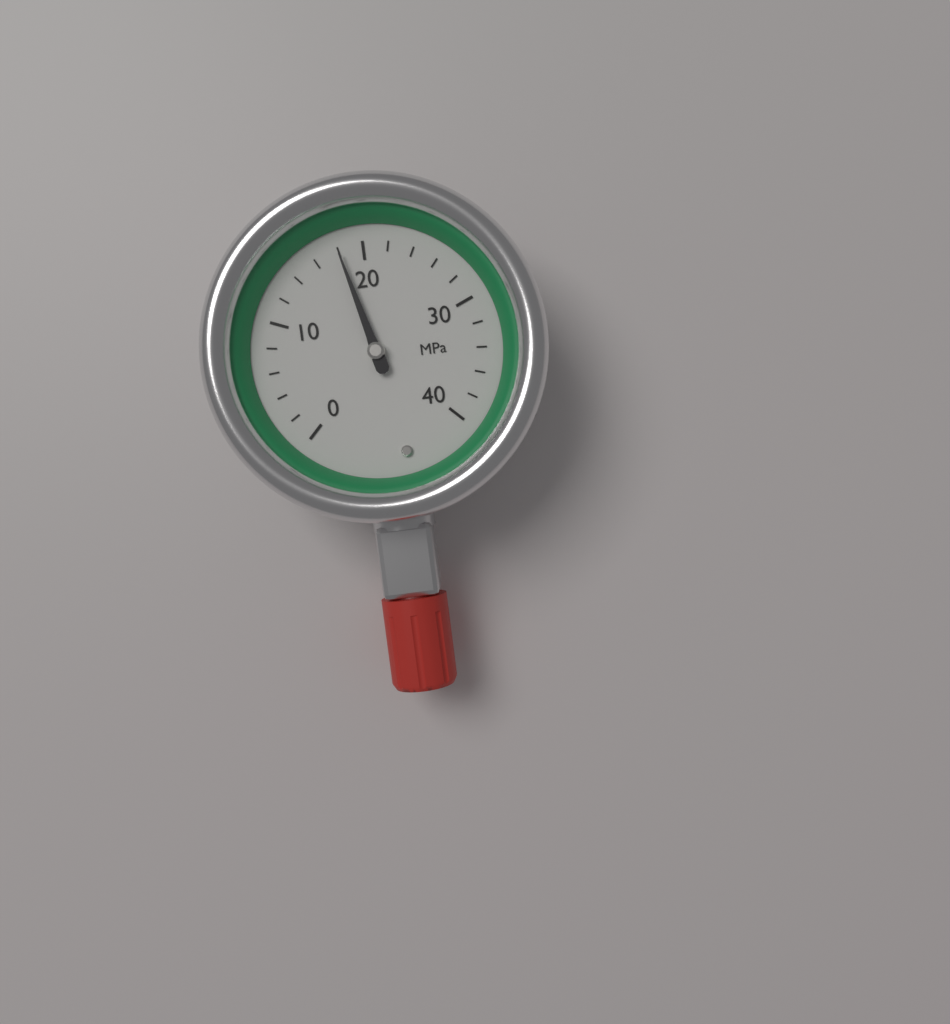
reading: 18 MPa
